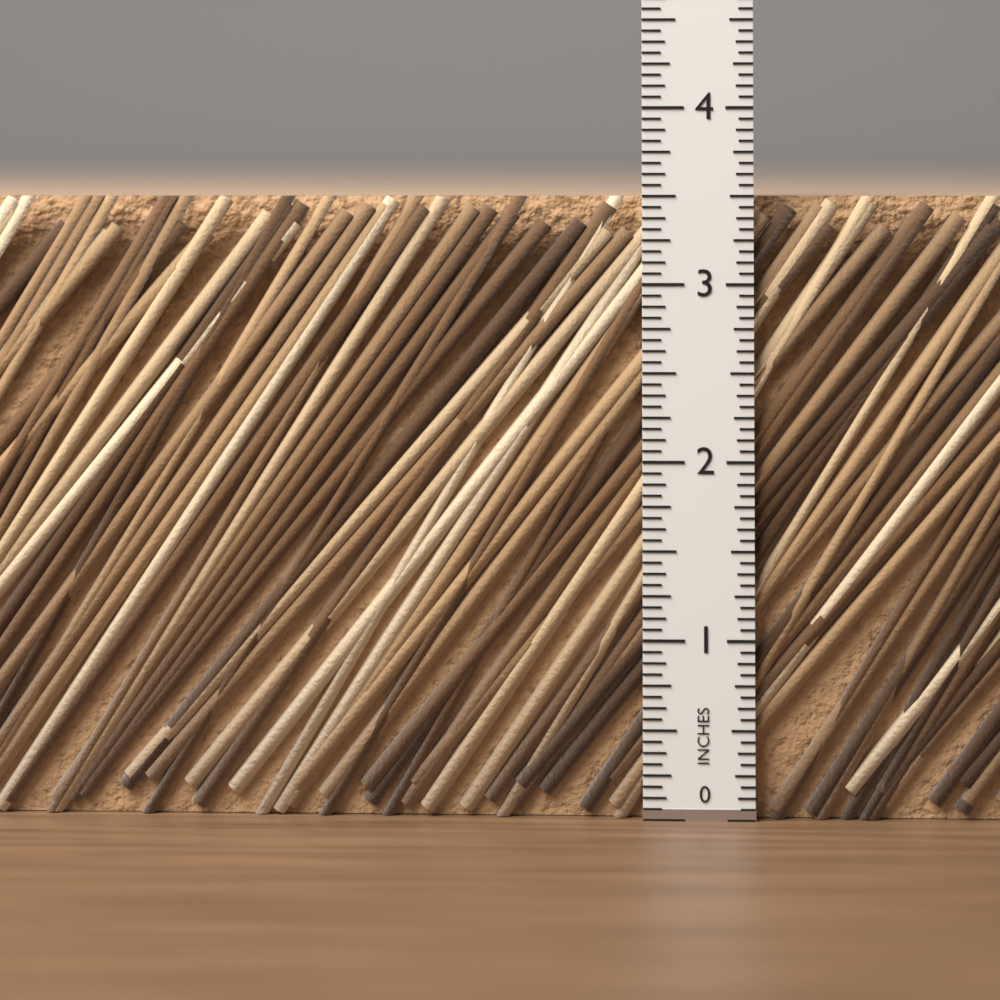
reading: 3.5000 in
